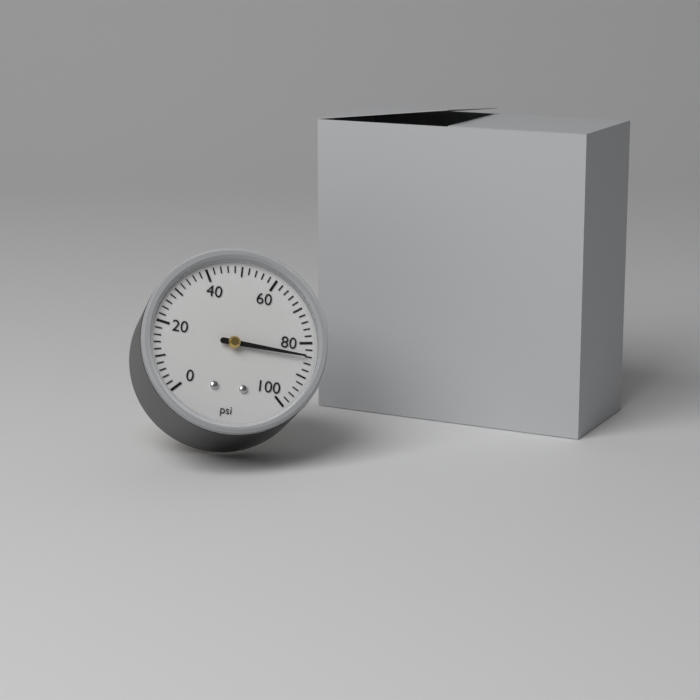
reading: 84 psi
